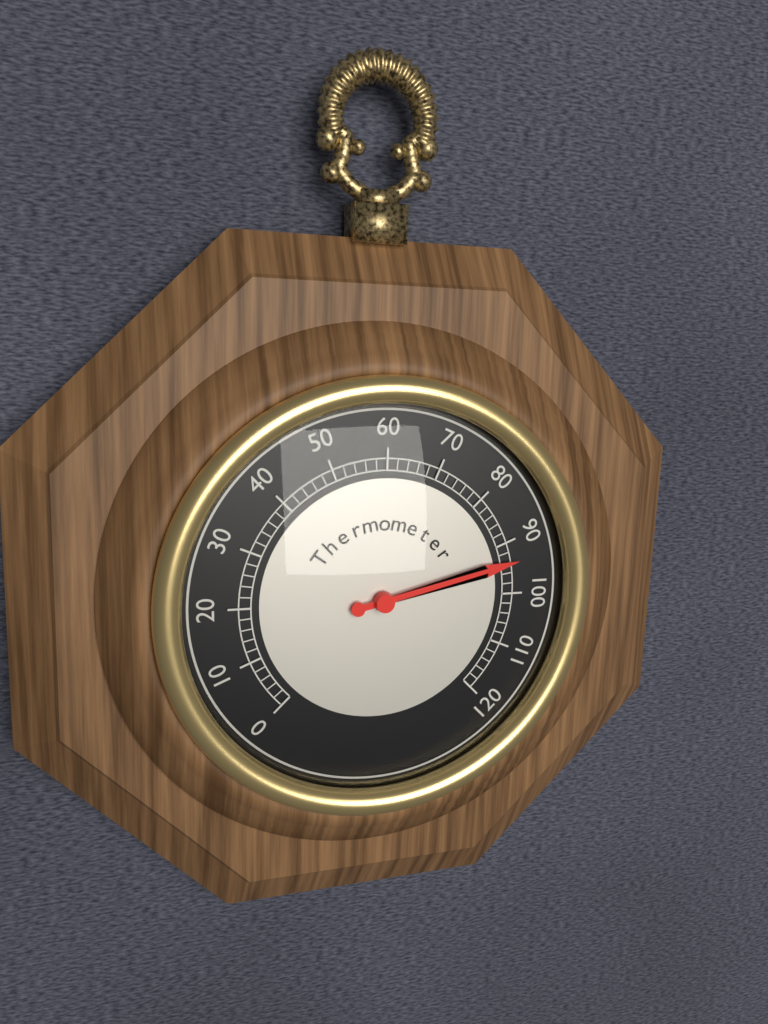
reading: 94 (no unit)
